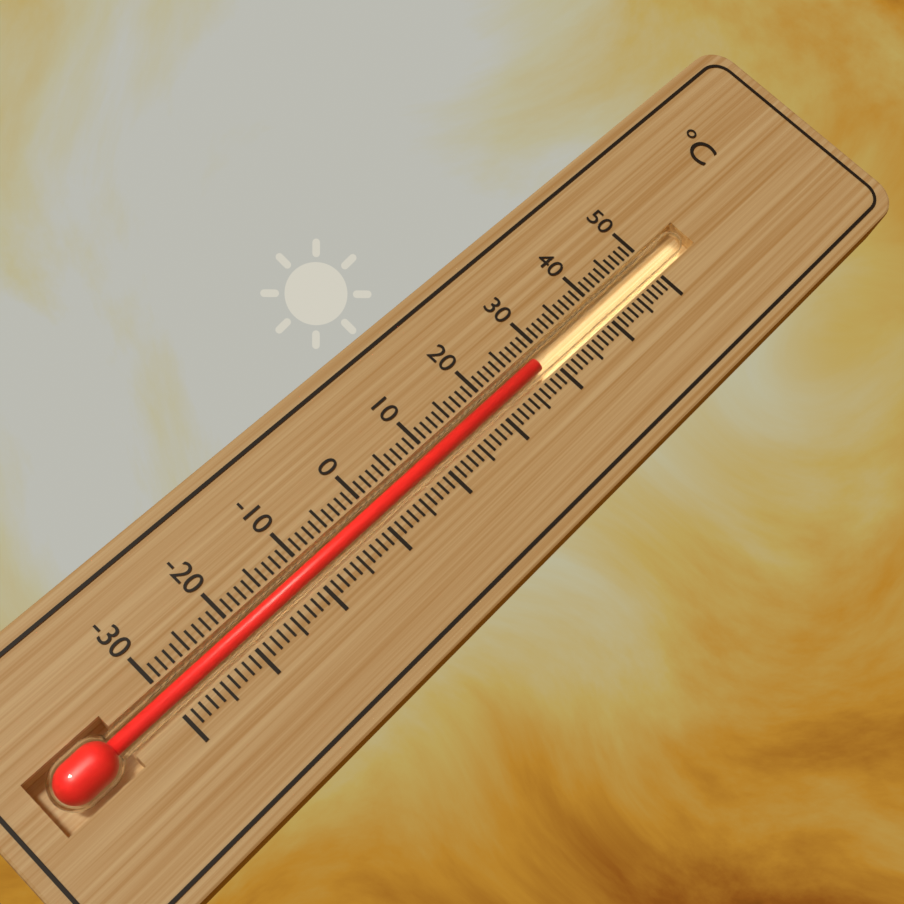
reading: 28 °C
